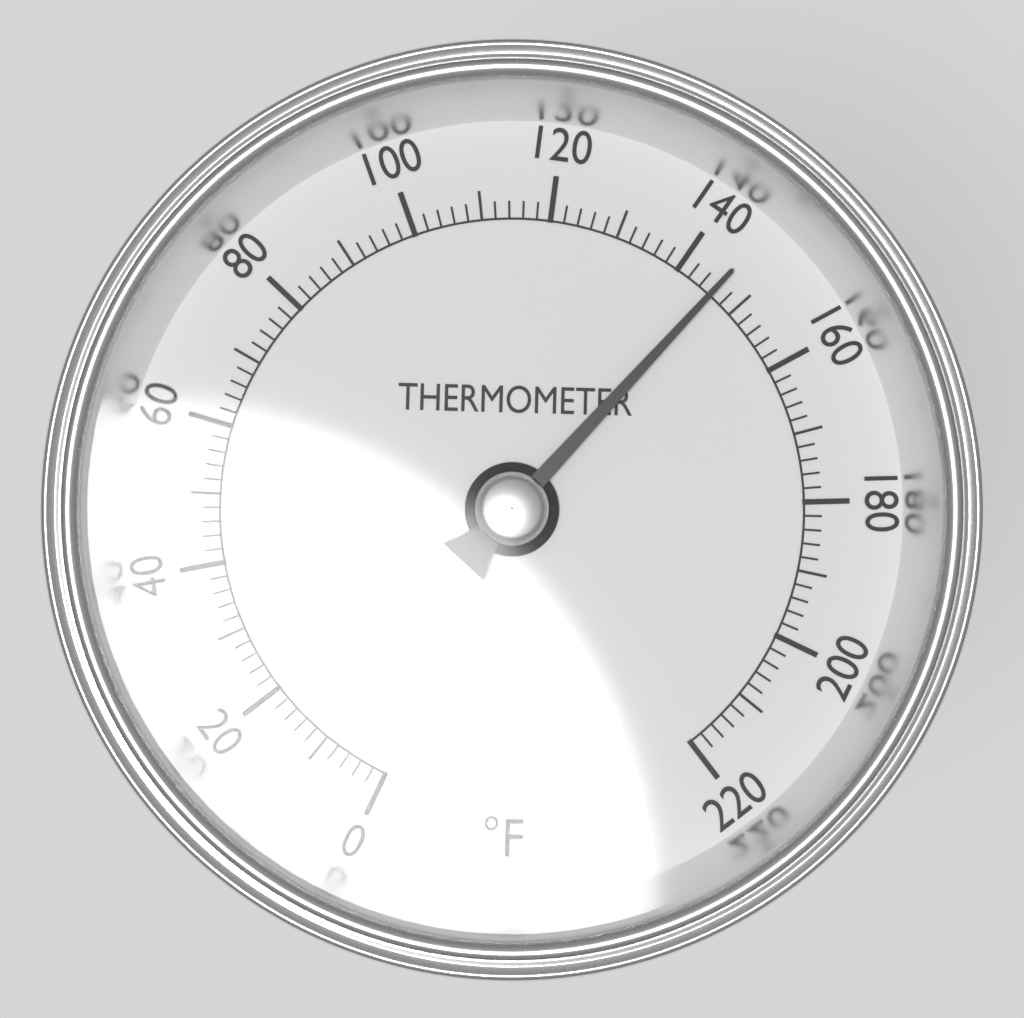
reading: 146 °F
